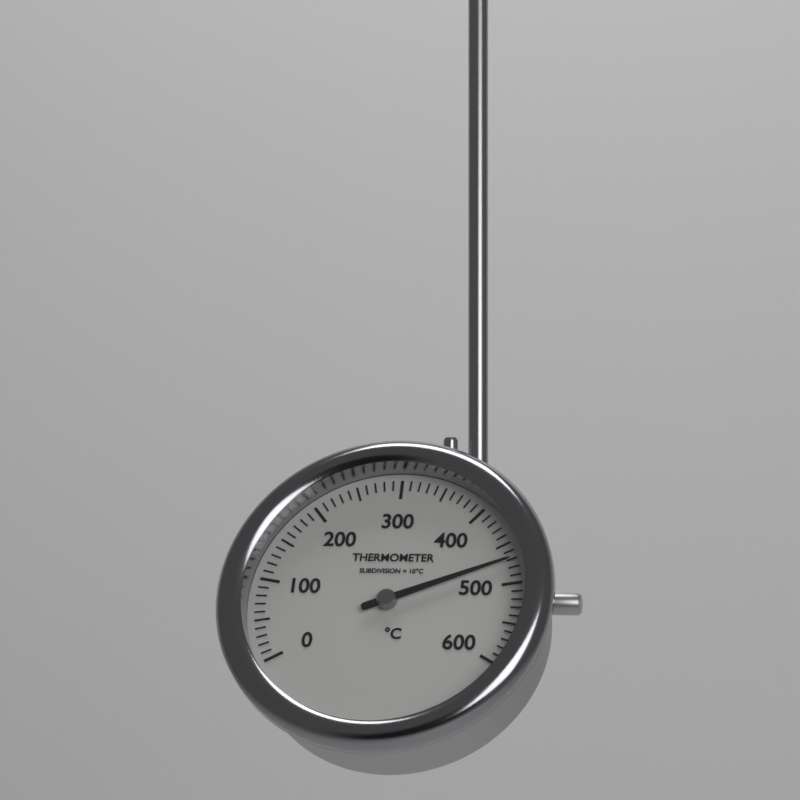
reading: 470 °C
